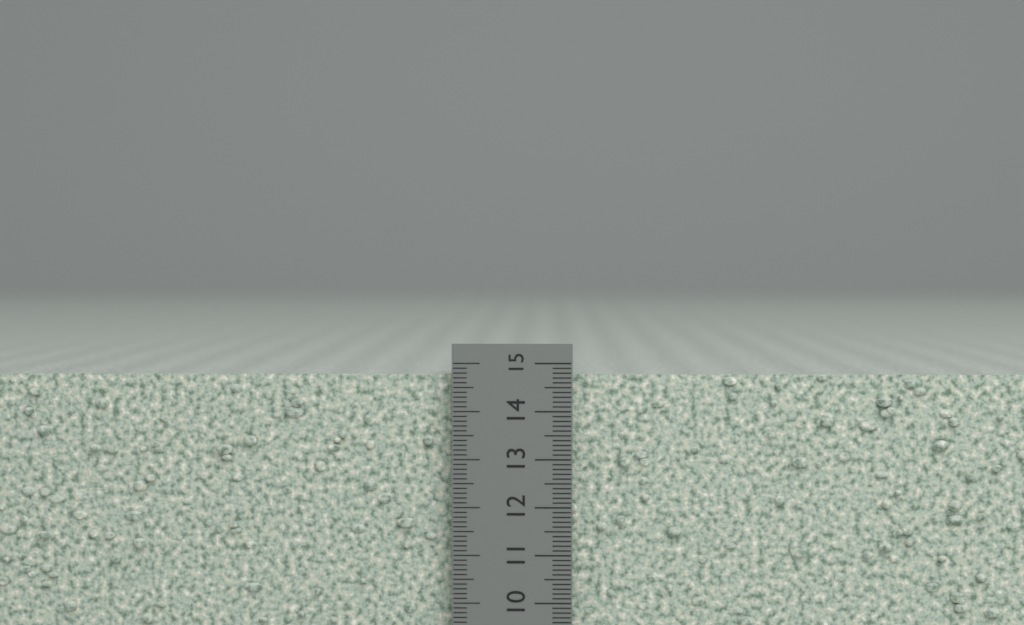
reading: 14.8 cm
